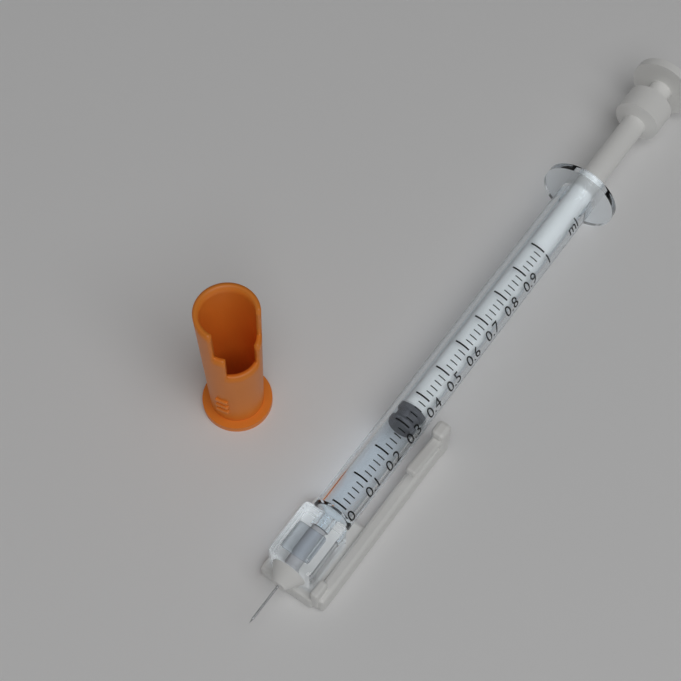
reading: 0.30 ml
